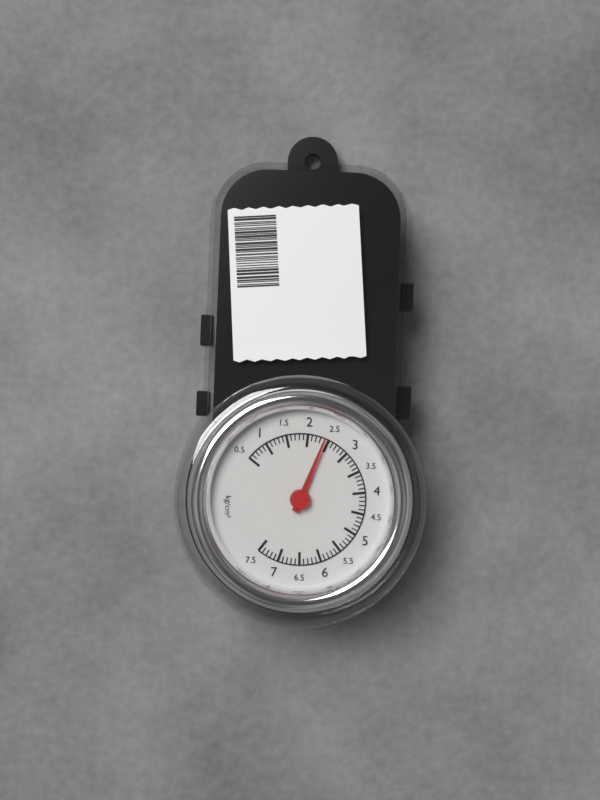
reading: 2.4 kg/cm²
